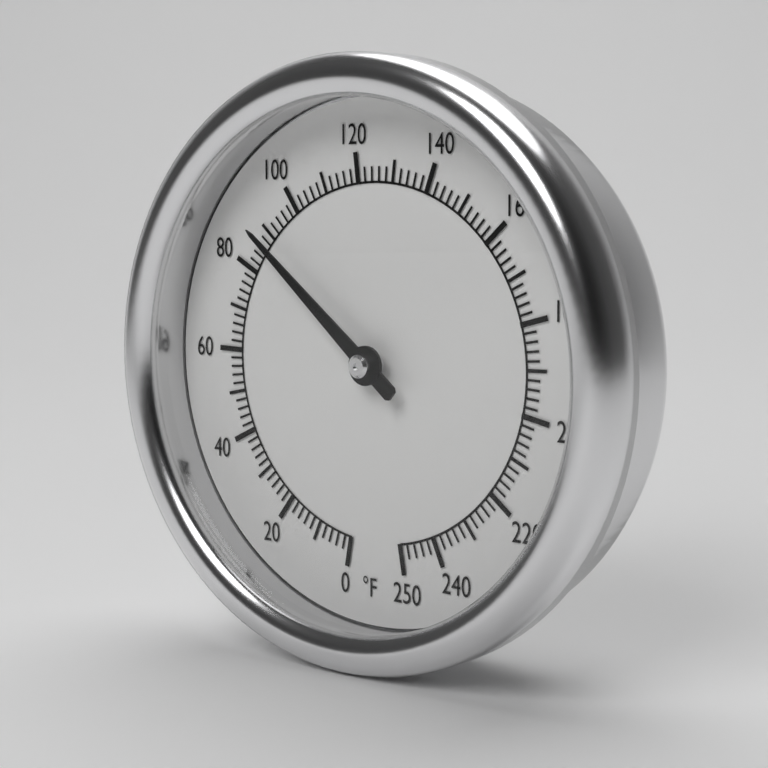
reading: 88 °F
